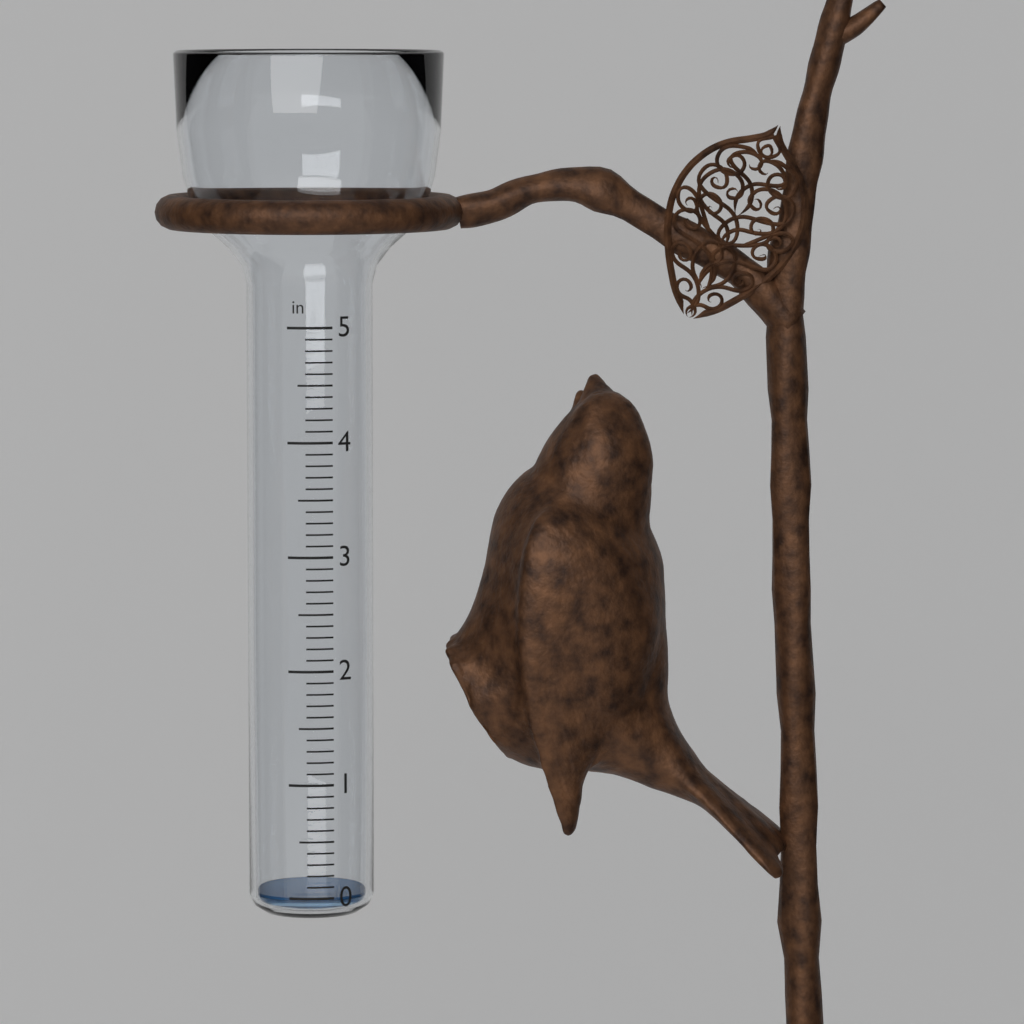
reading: 0.0 in
